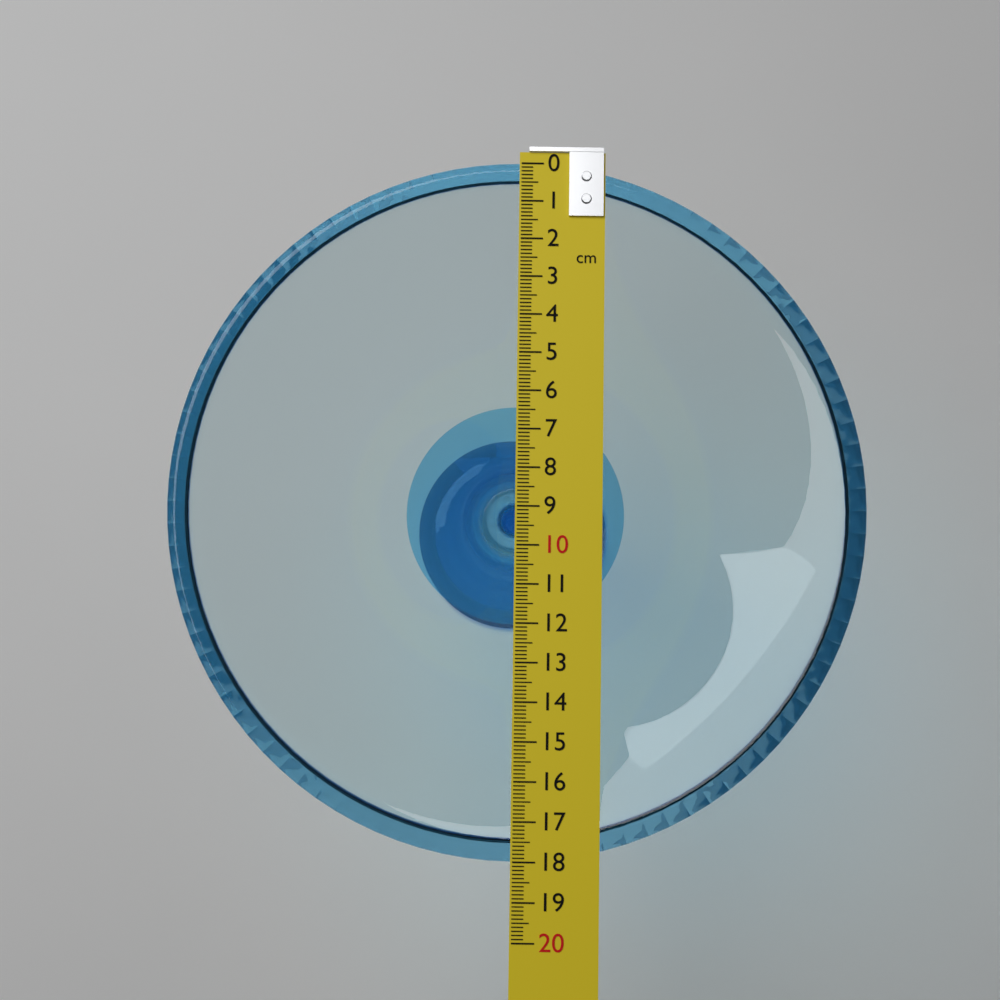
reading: 18.0 cm
